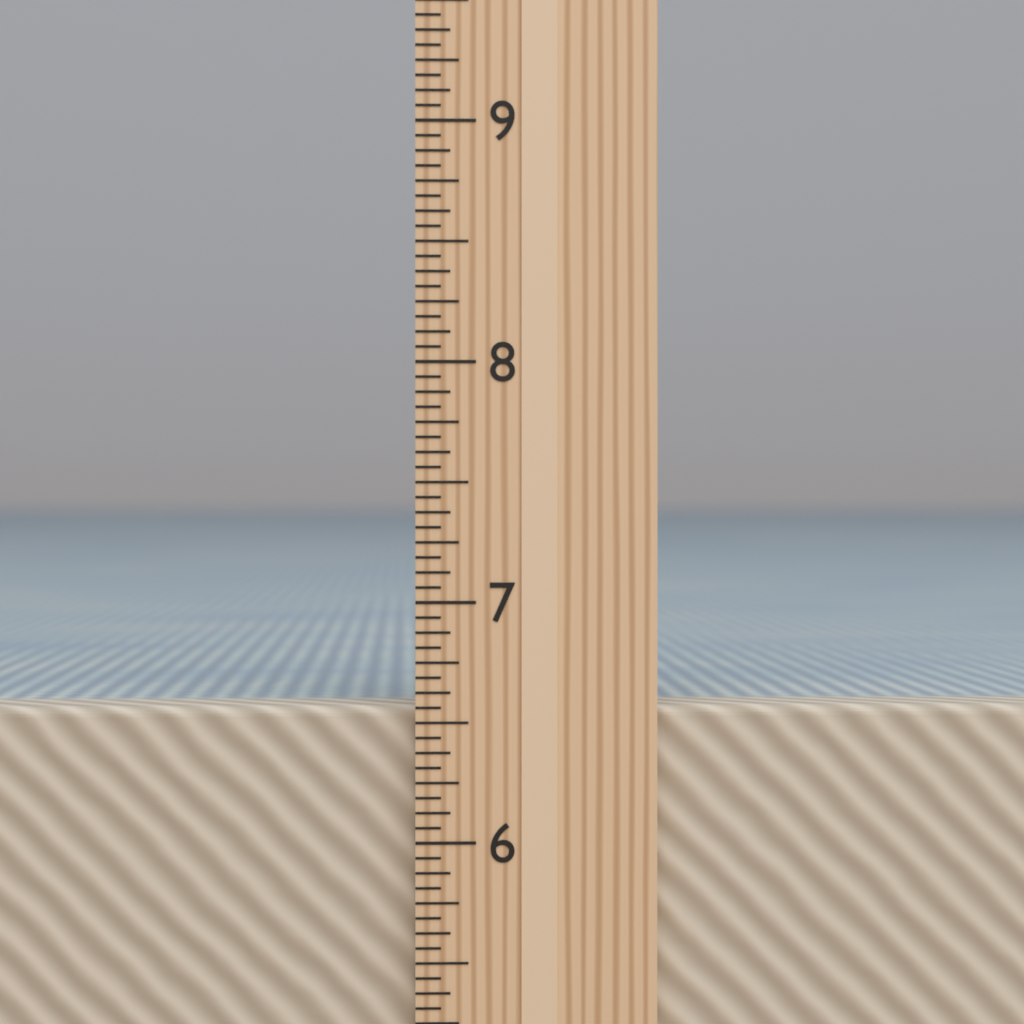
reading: 6.5625 in
